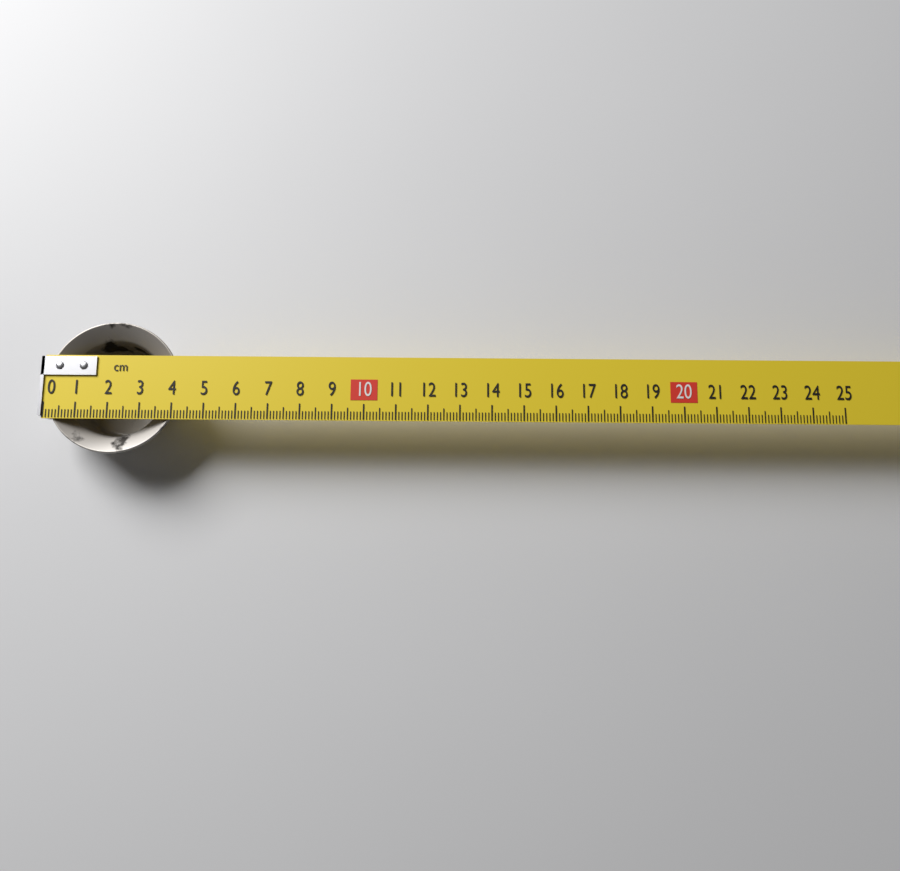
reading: 4.2 cm
